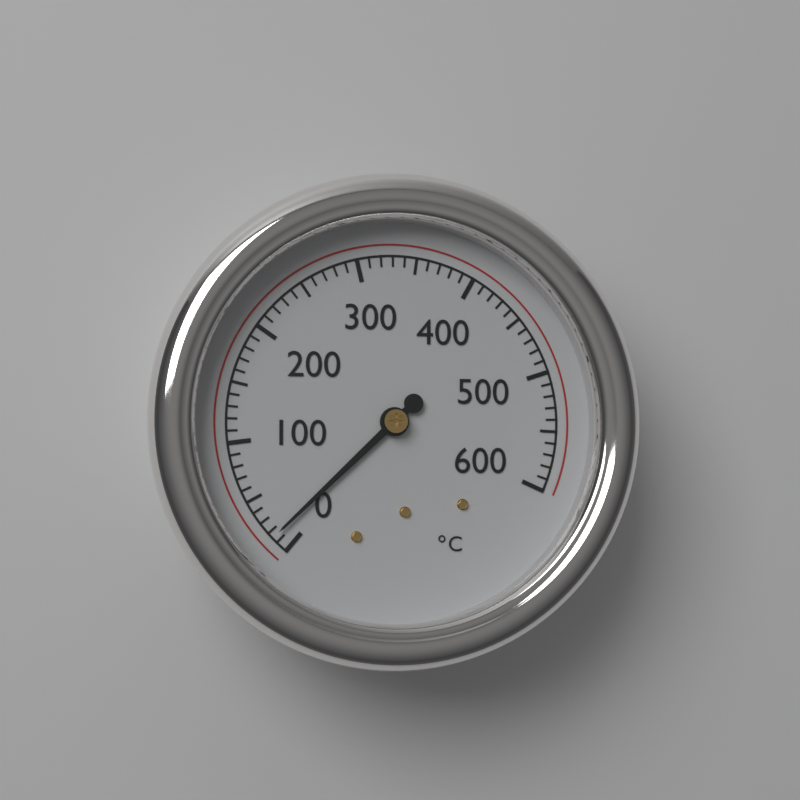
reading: 15 °C
